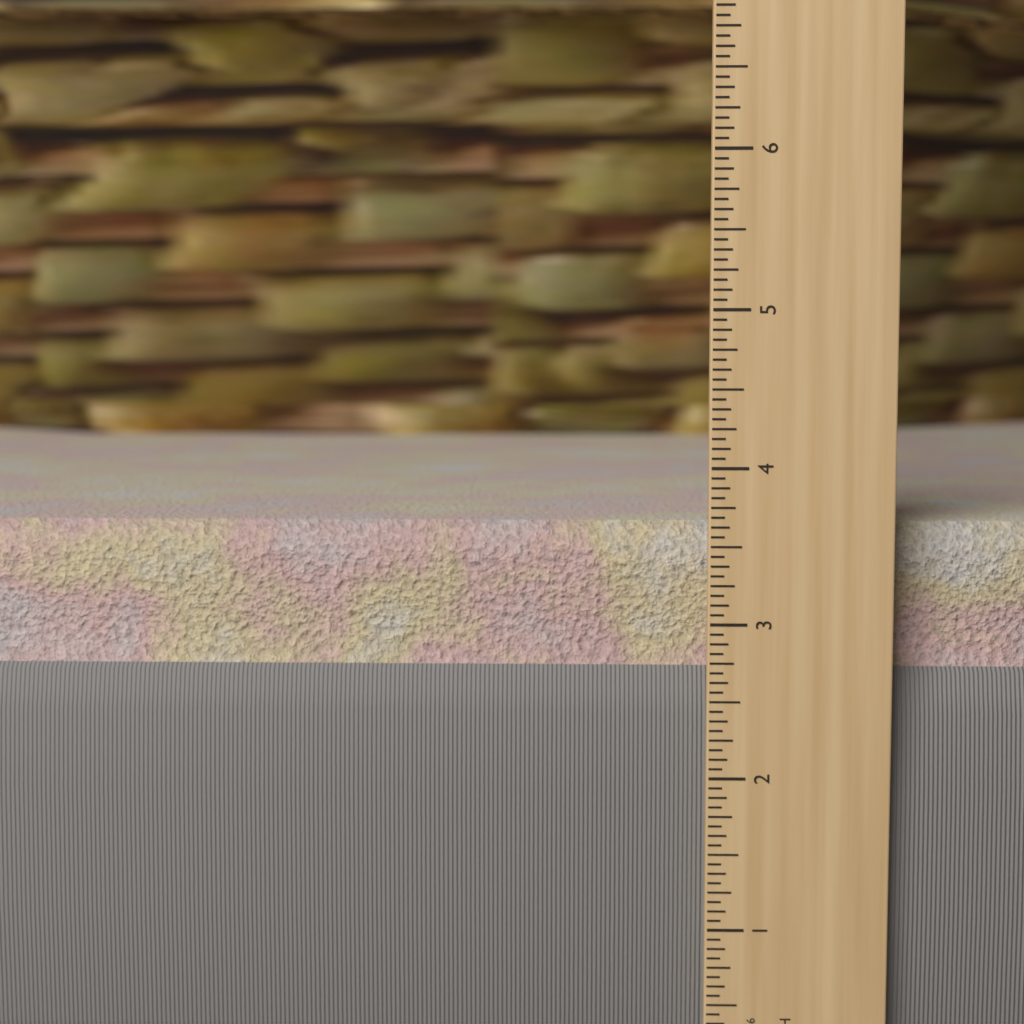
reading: 3.6250 in
